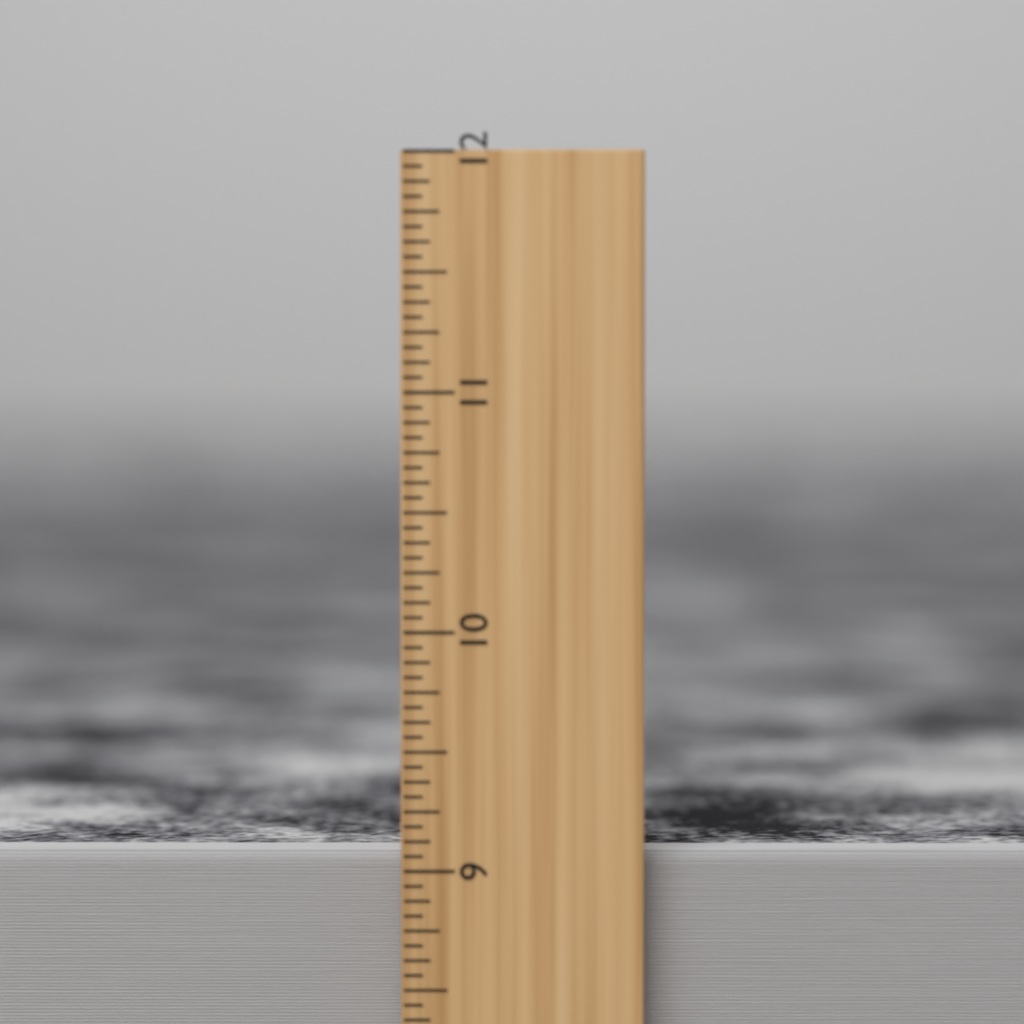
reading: 9.0625 inch
